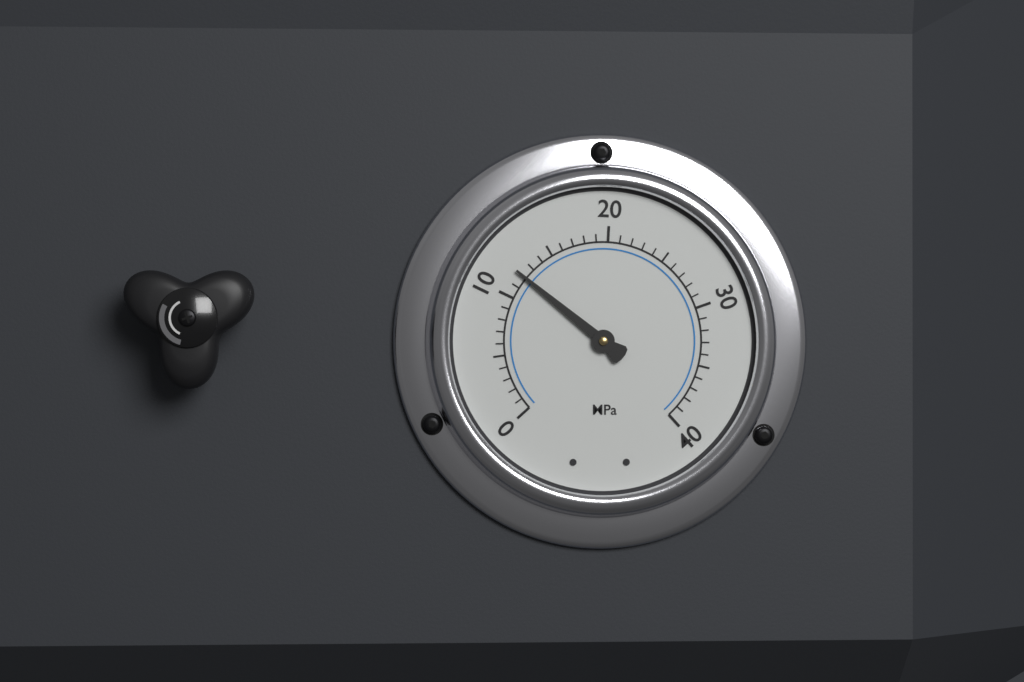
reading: 12 MPa
